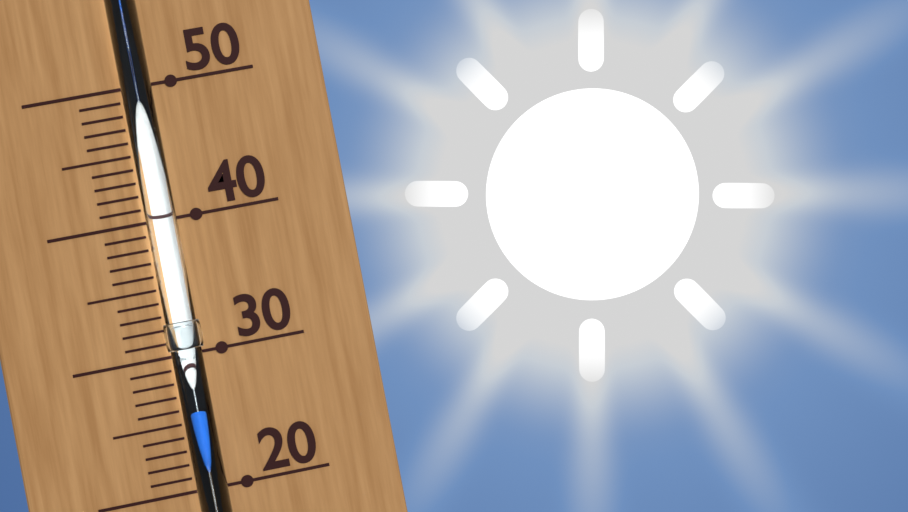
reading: 26 (no unit)
